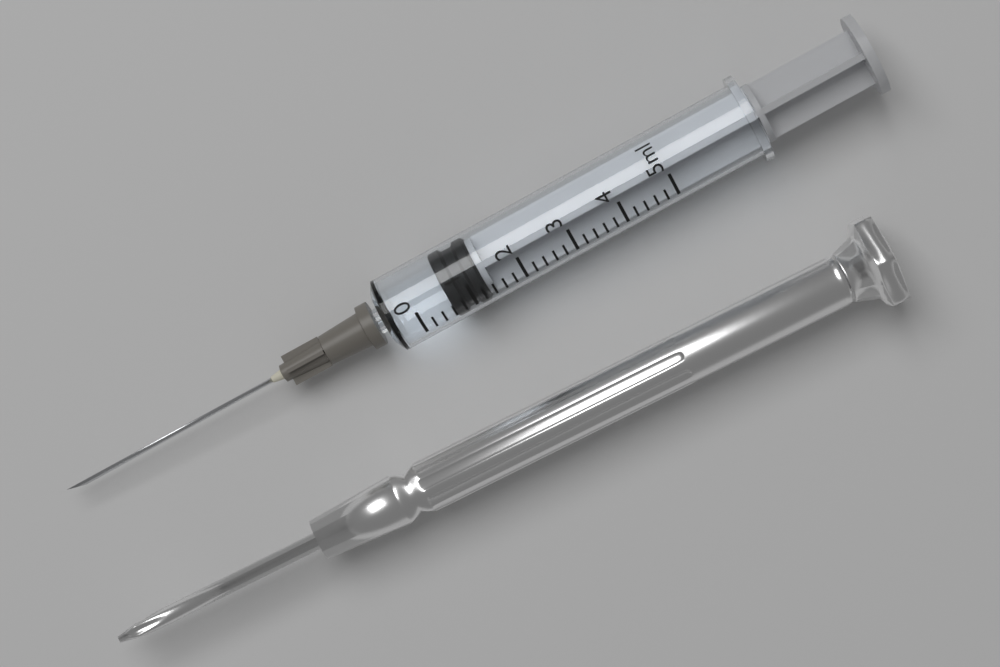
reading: 0.6 ml
